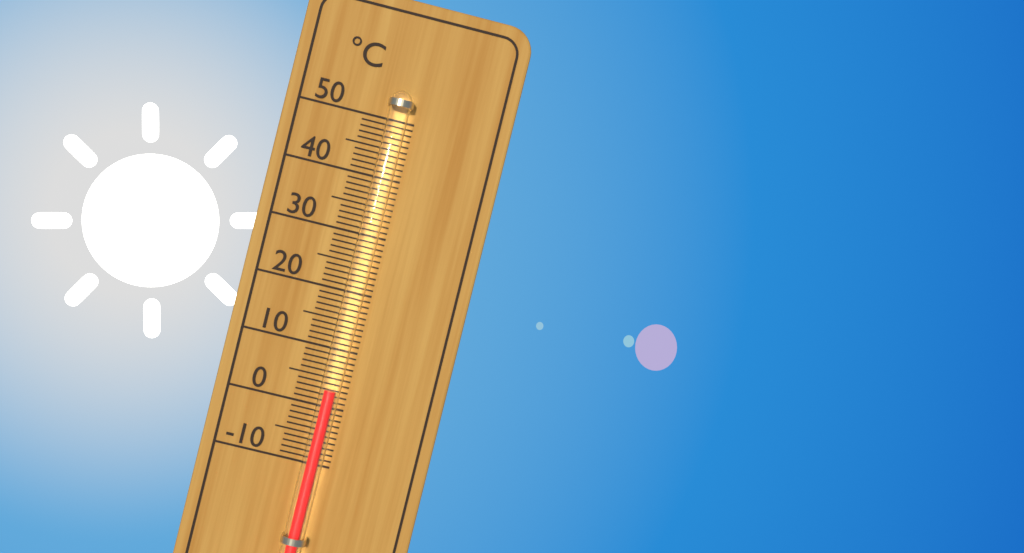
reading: 3 °C
